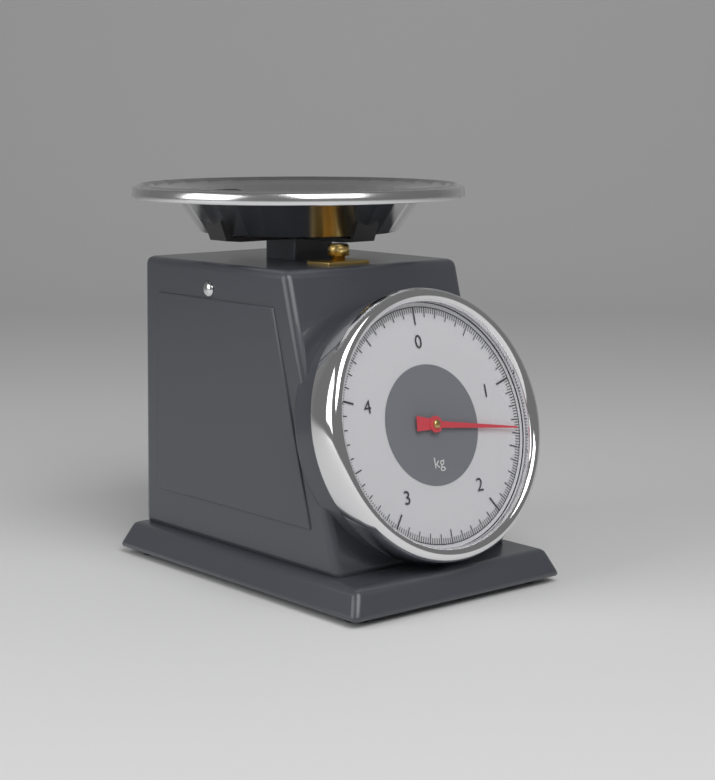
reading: 1.36 kg
